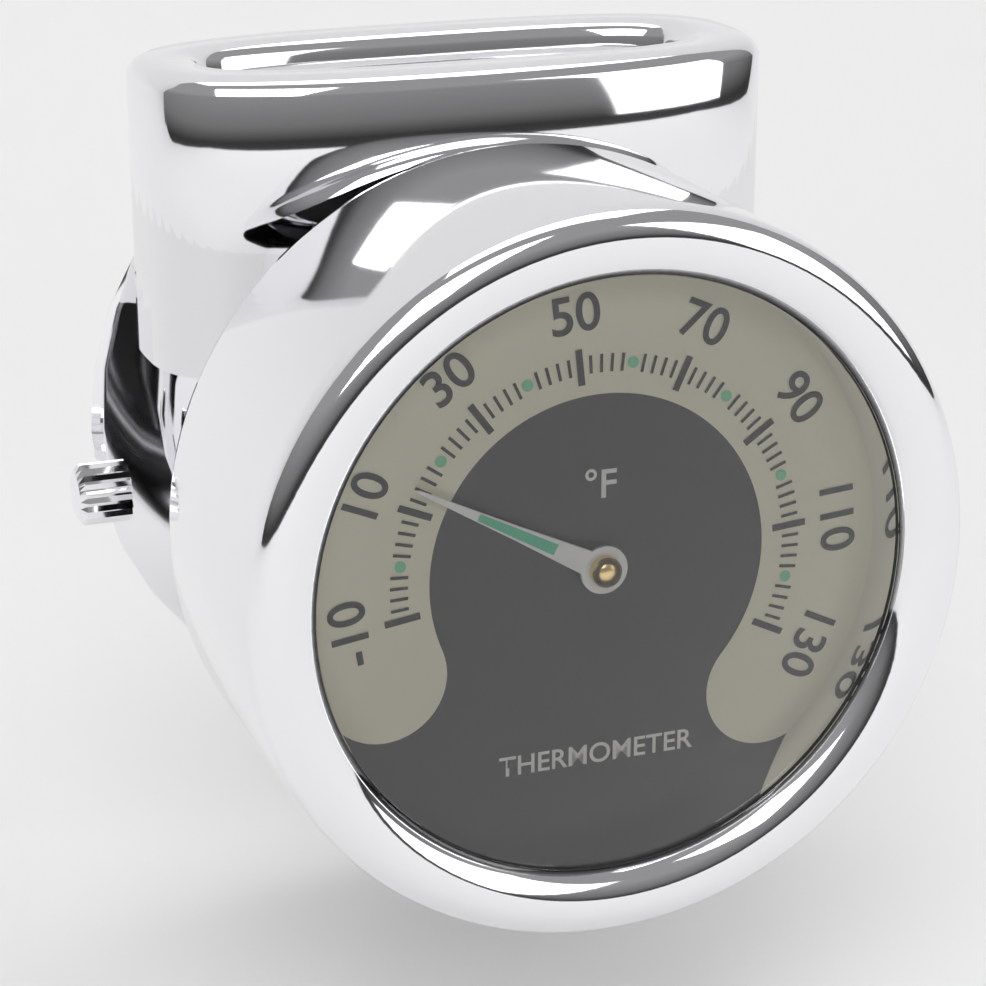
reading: 14 °F
